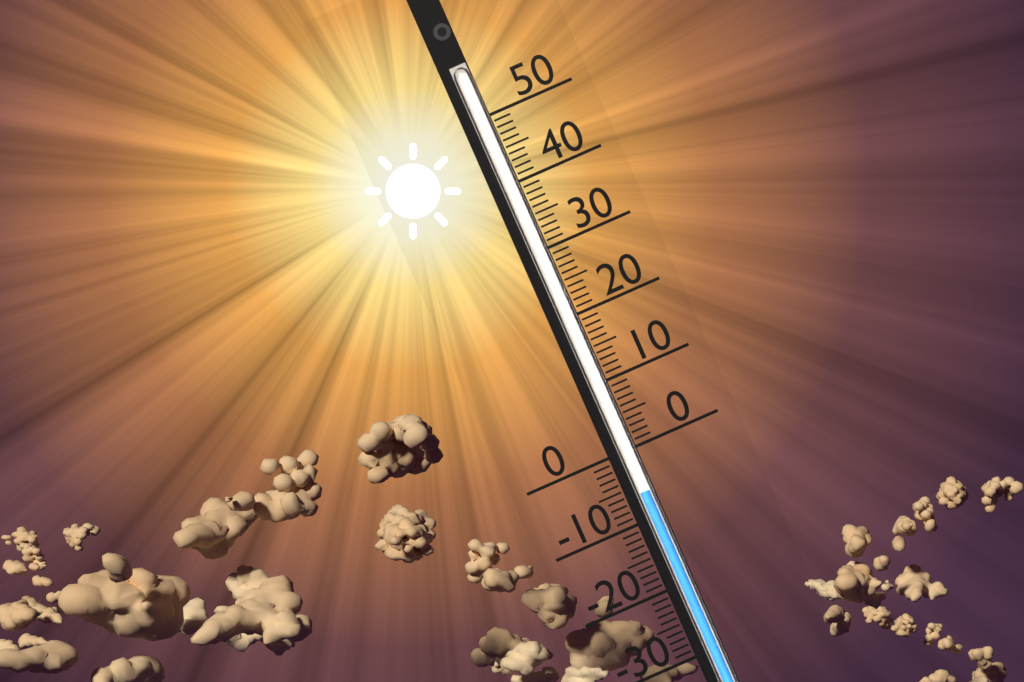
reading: -6 (no unit)
